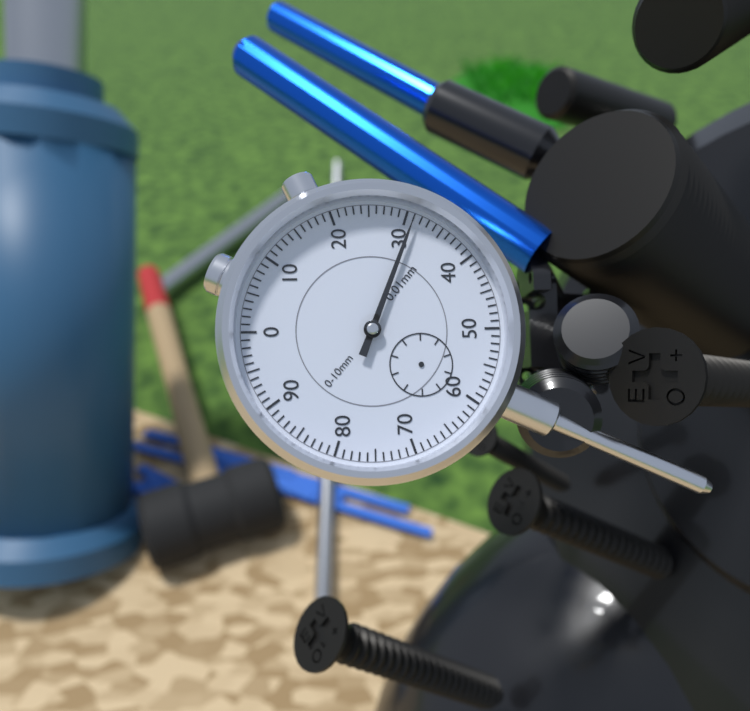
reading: 0.31 mm
